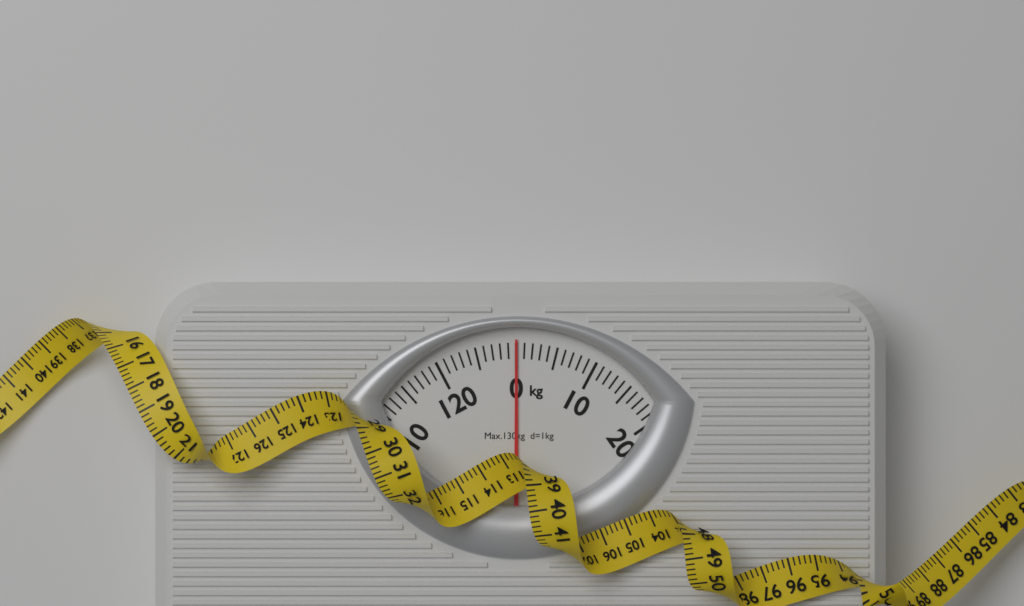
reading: 0 kg
